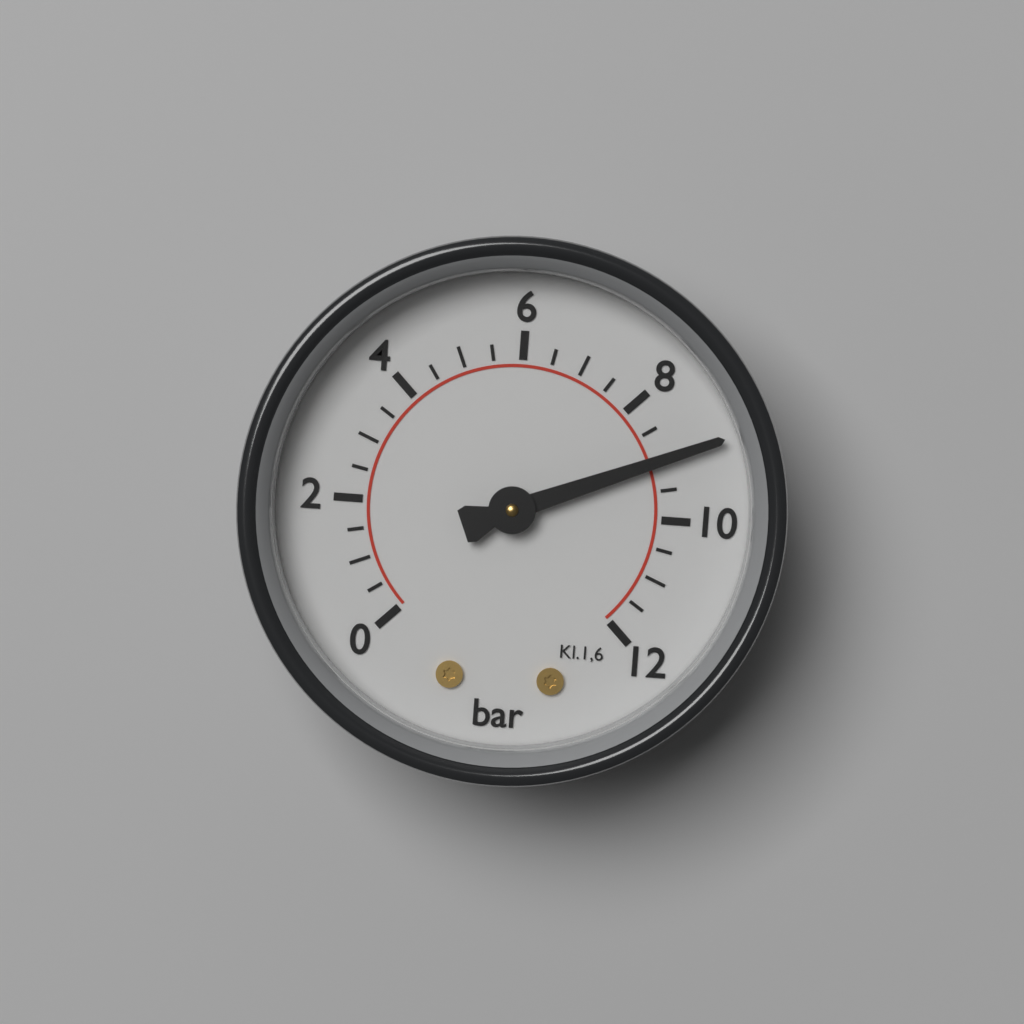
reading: 9.0 bar
